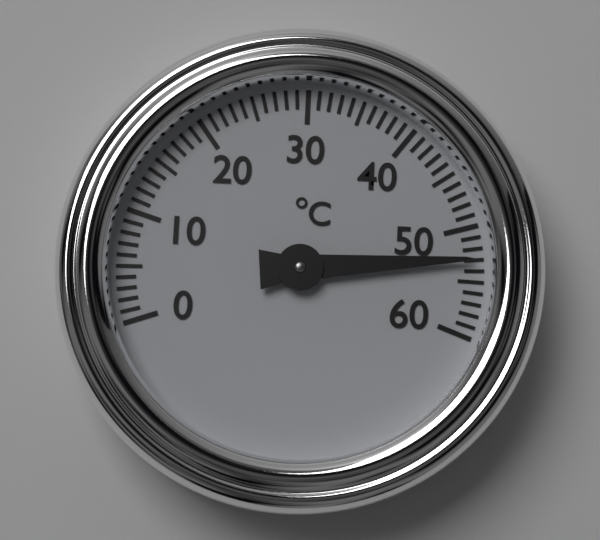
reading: 53 °C
